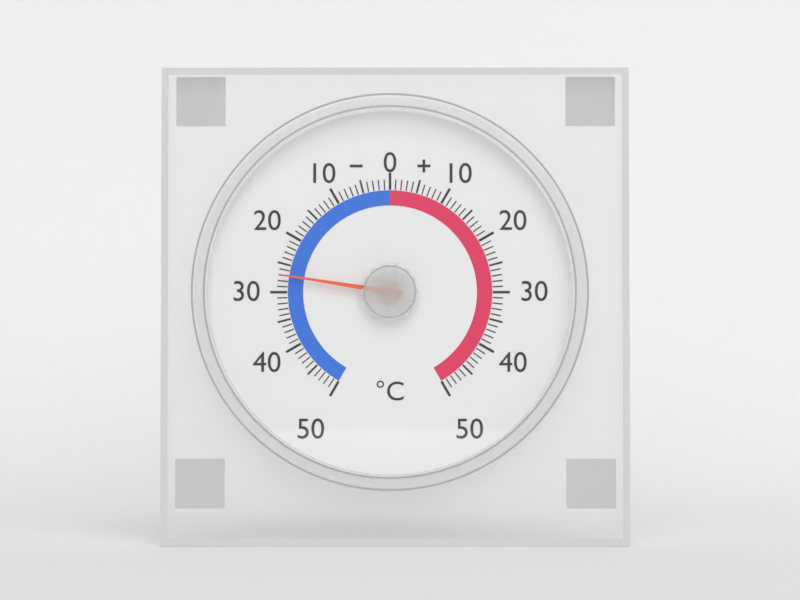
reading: -27 °C
